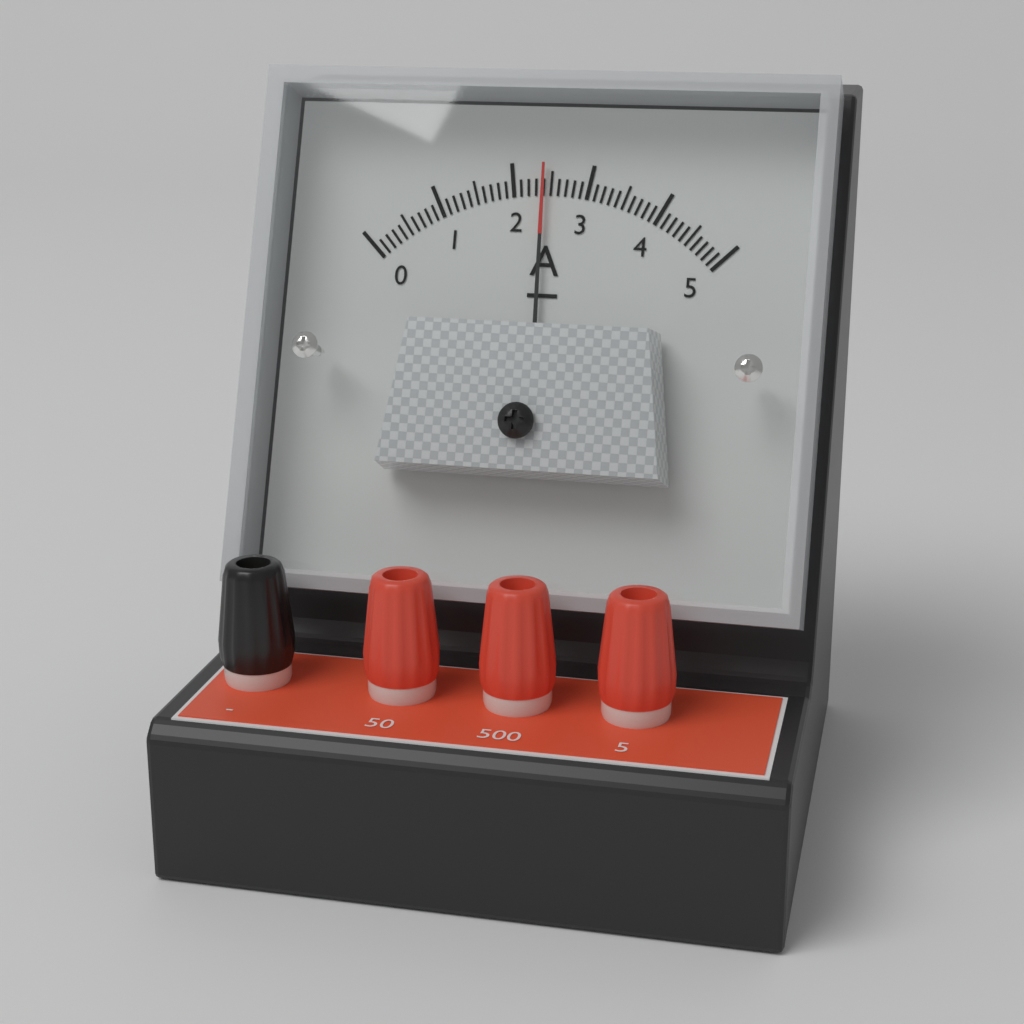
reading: 2.4 A
